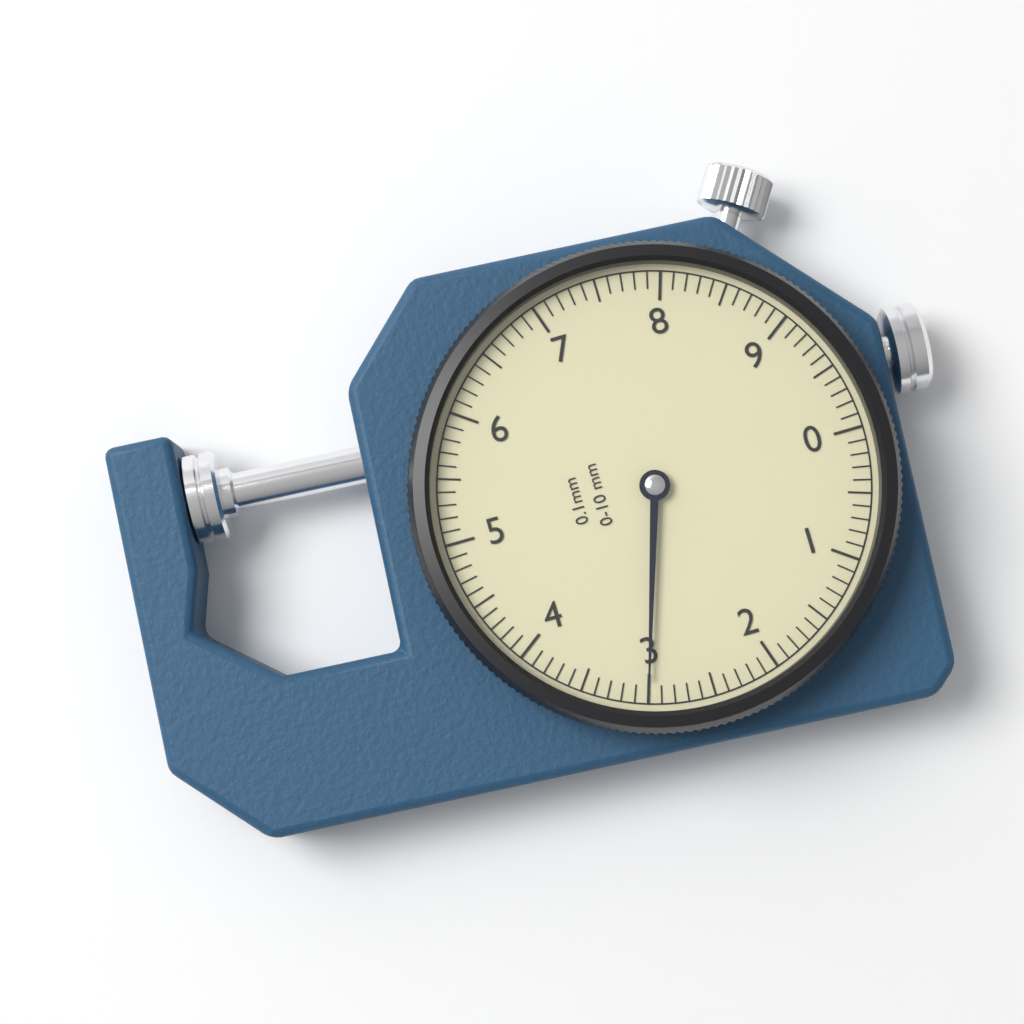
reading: 3.0 mm
